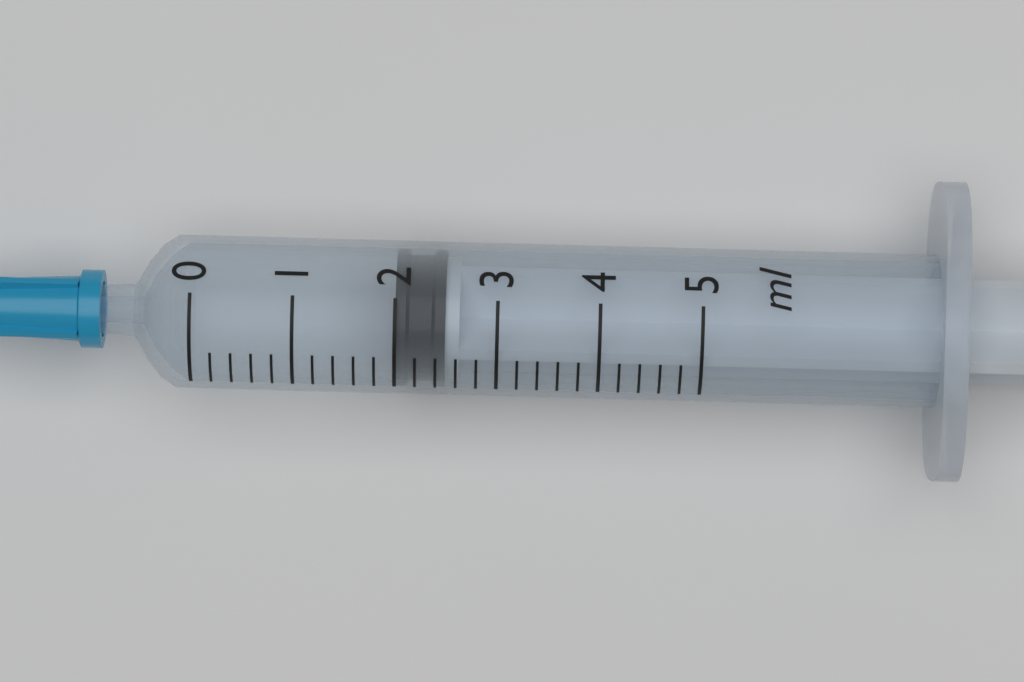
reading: 2.0 ml
